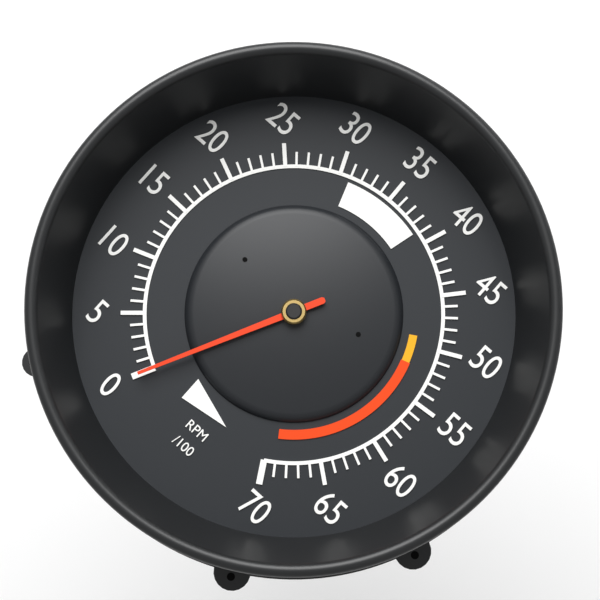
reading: 0 RPM
